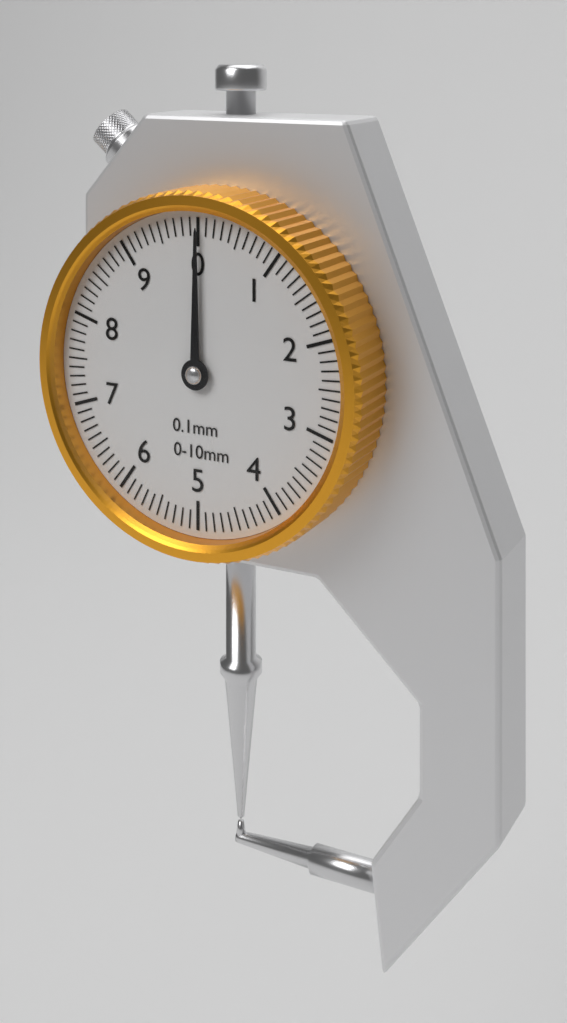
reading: 0.0 mm
